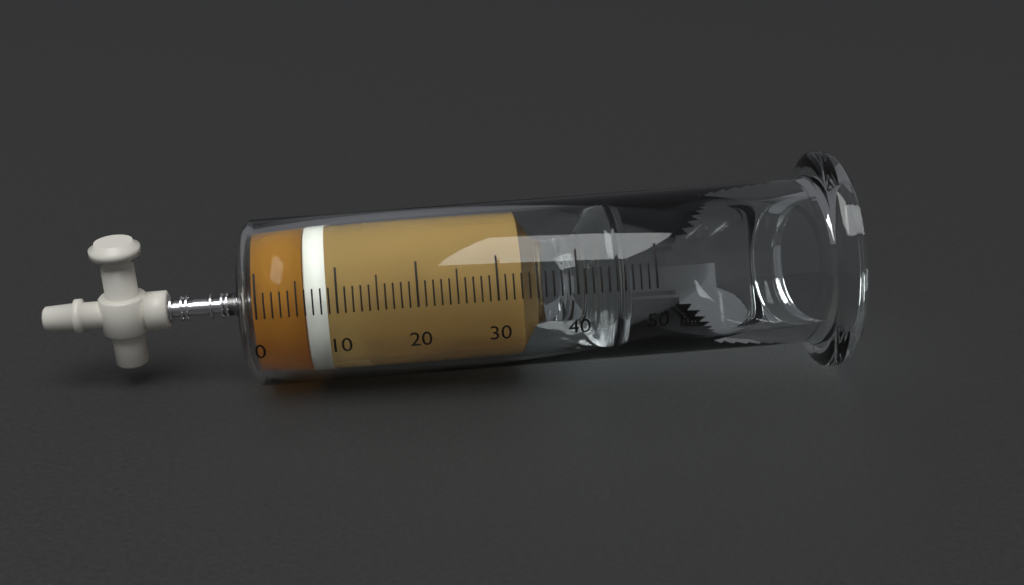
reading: 6 ml
